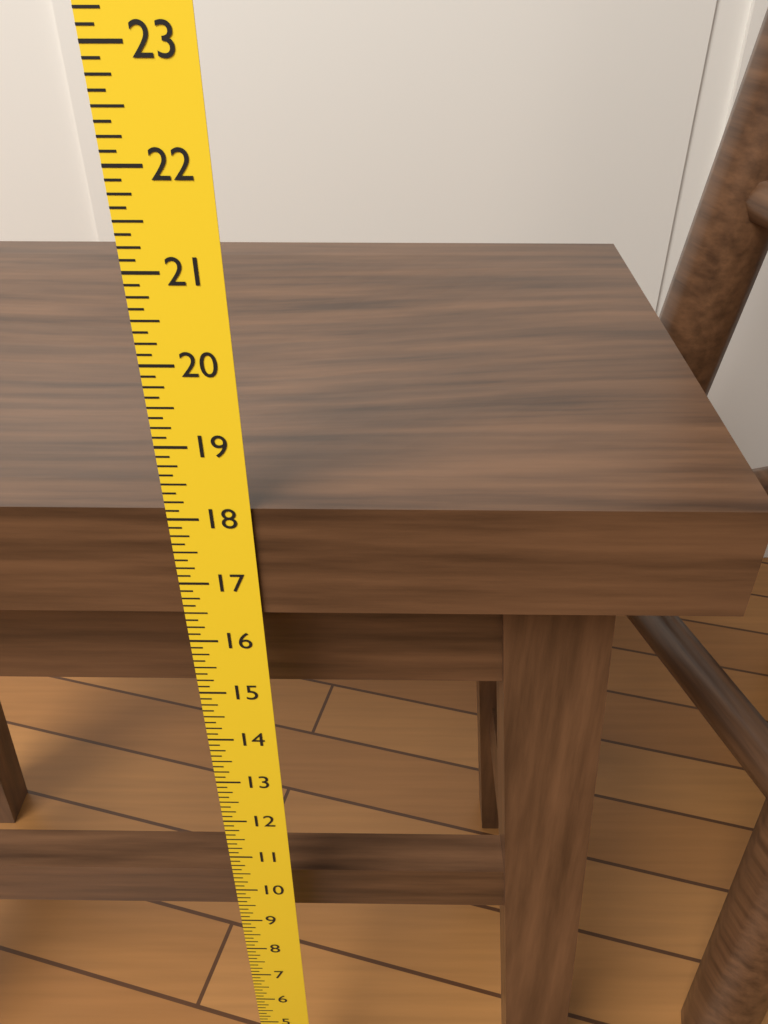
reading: 18.125 in
